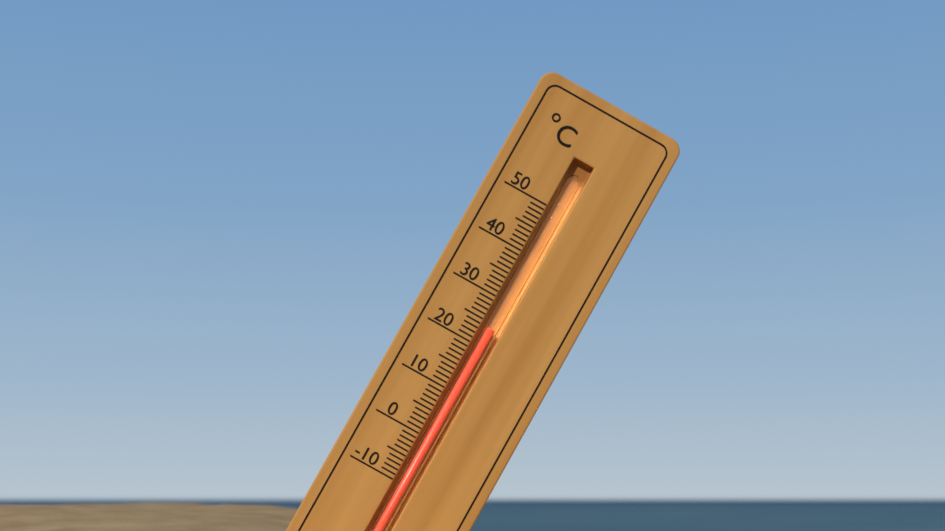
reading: 24 °C
